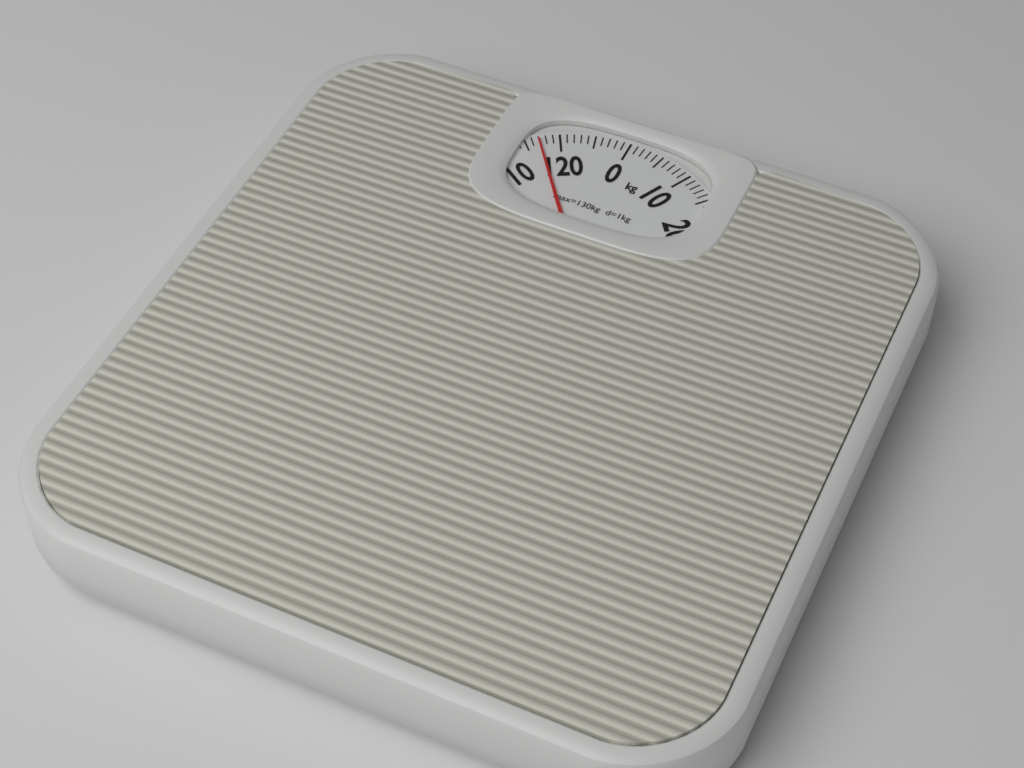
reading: 117 kg
